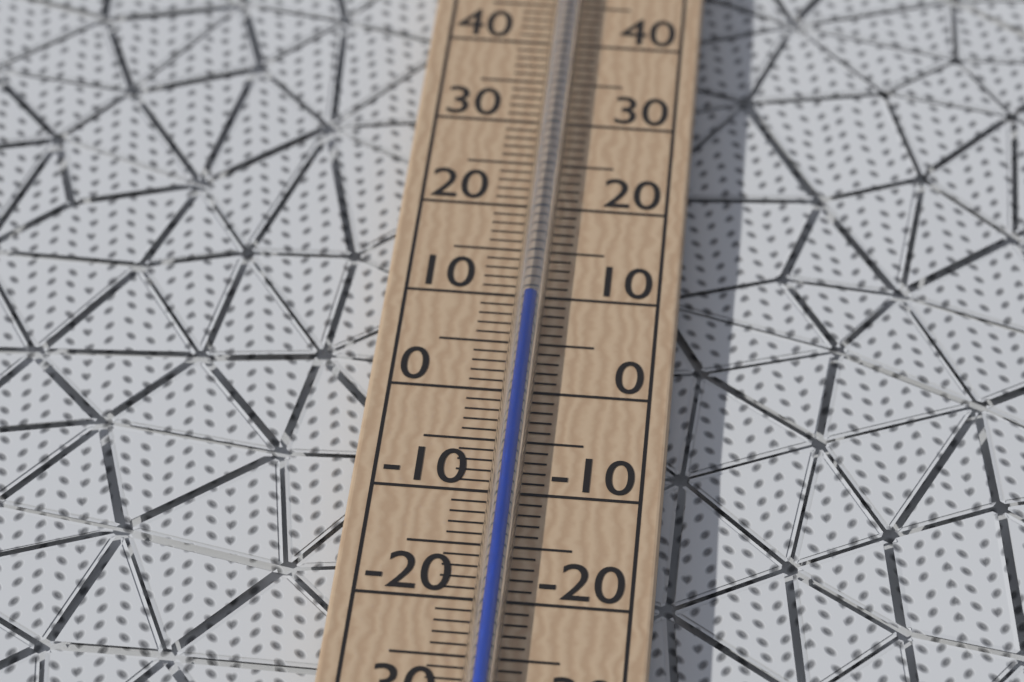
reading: 9 °C
